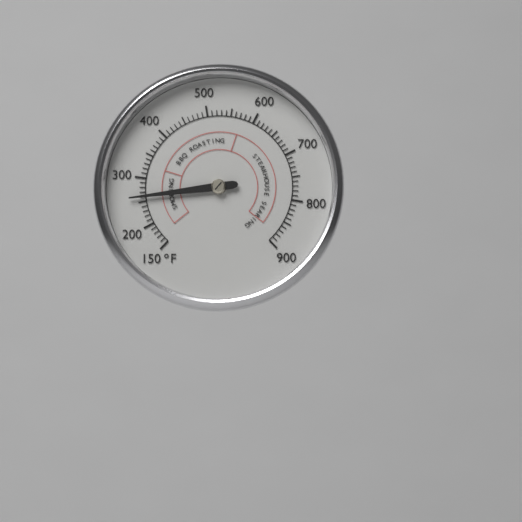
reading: 260 °F
